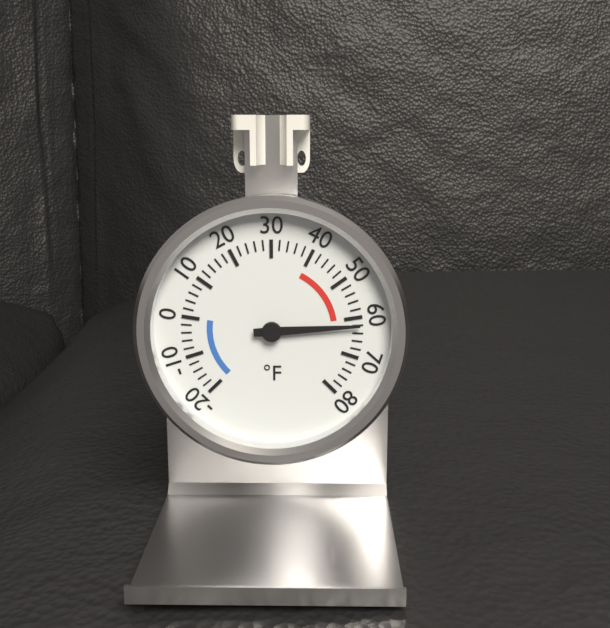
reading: 62 °F
